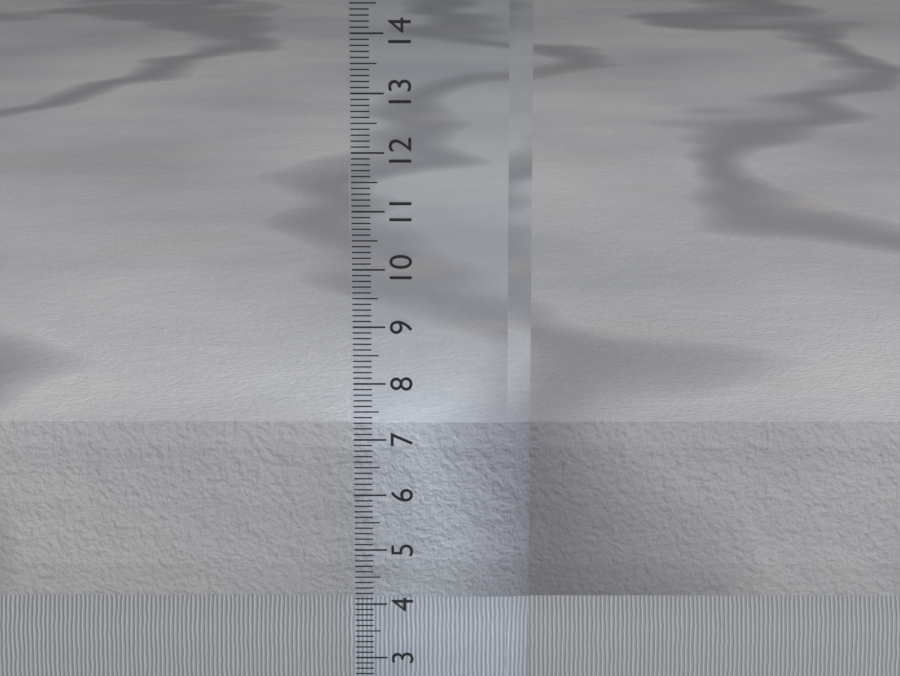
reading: 7.2 cm
